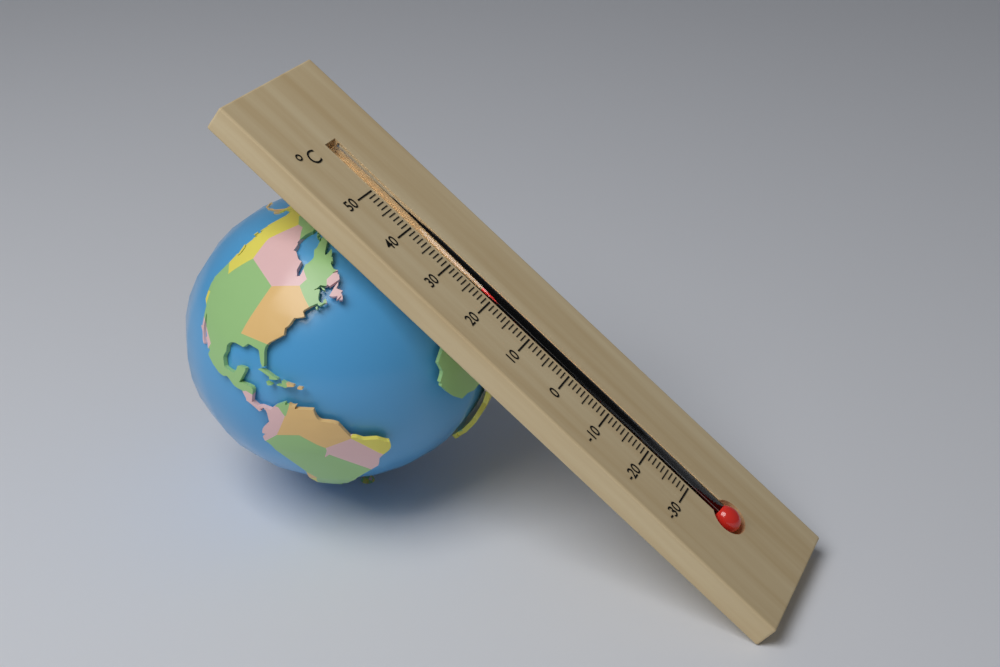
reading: 23 °C
